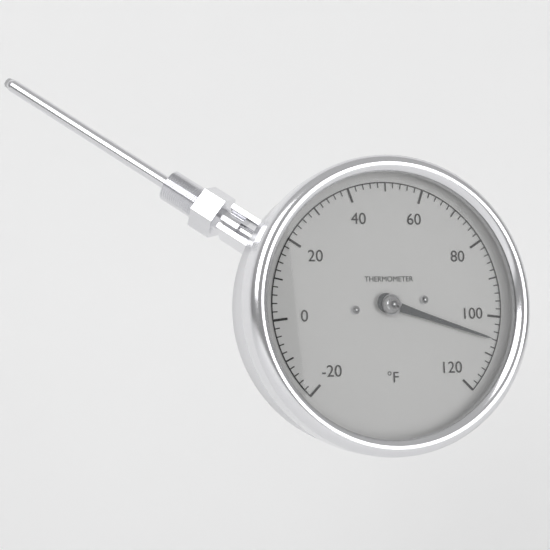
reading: 106 °F
